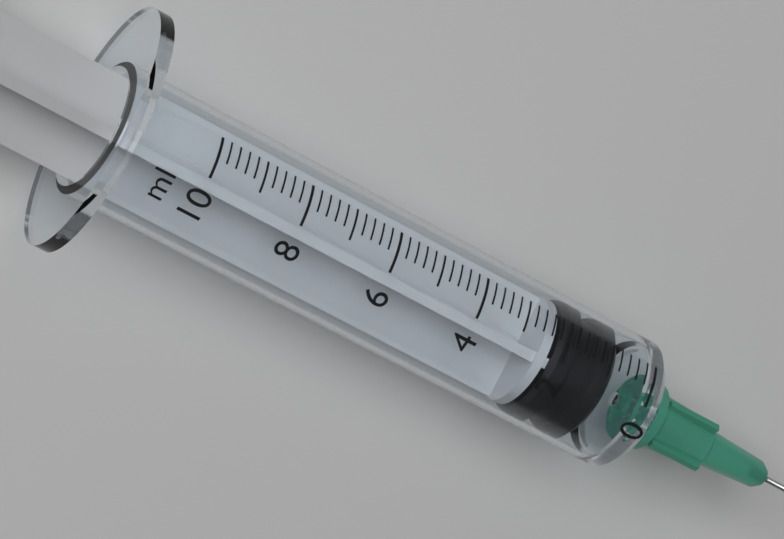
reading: 0.8 ml
